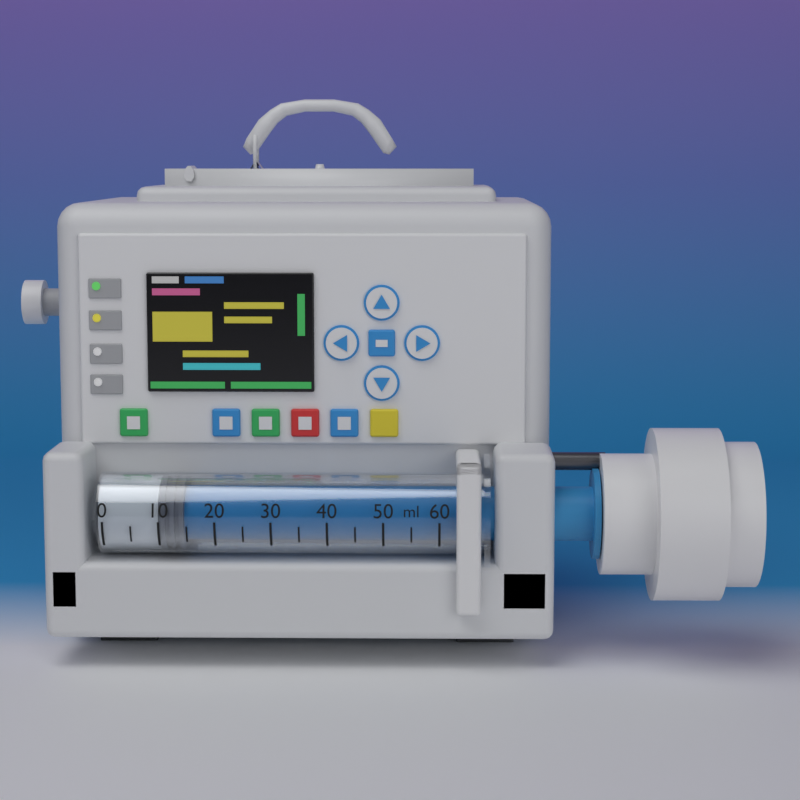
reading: 10 ml
